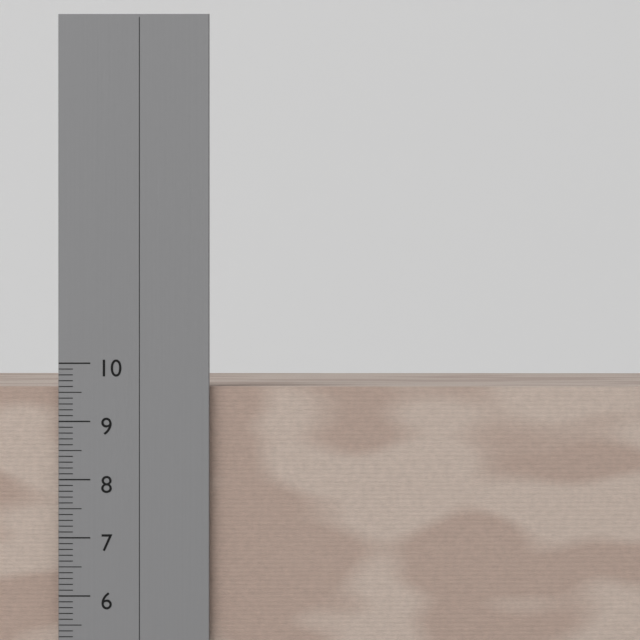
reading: 9.6 cm
